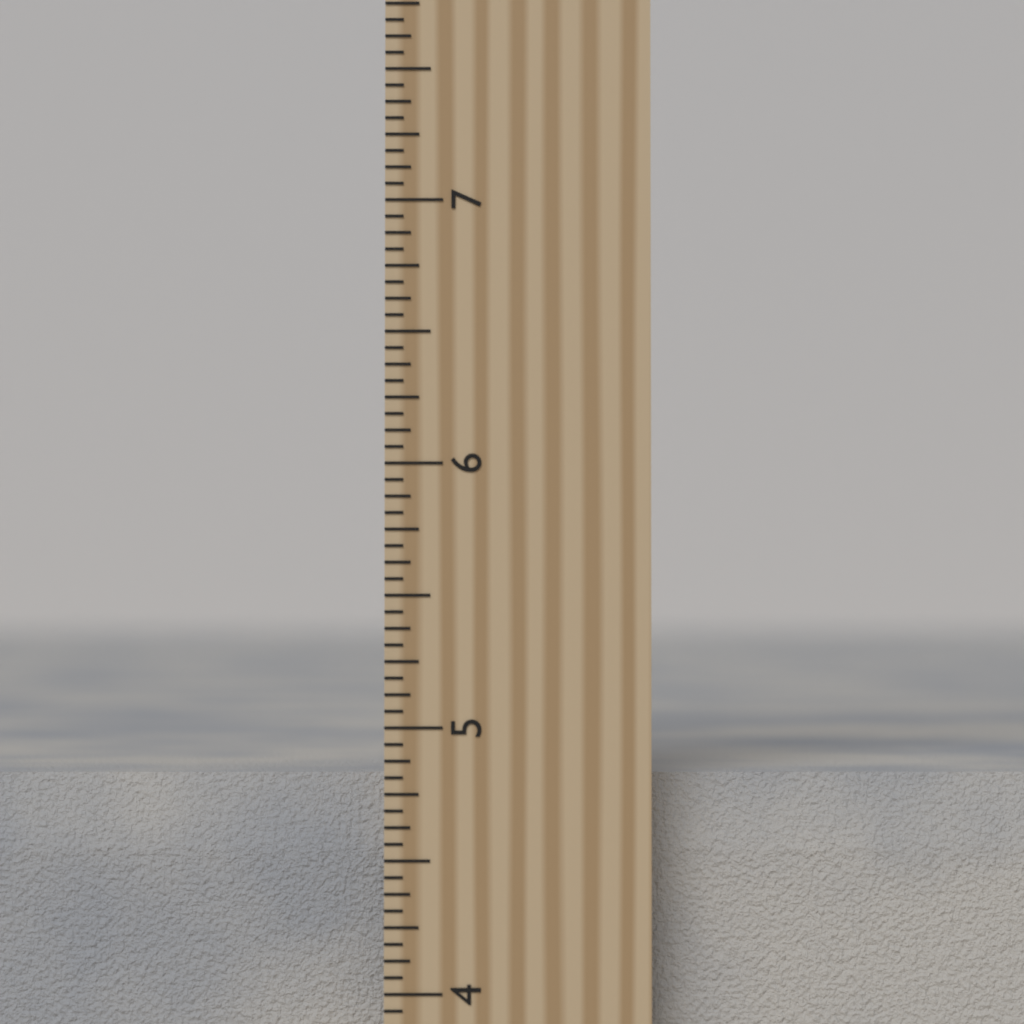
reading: 4.8125 inch
